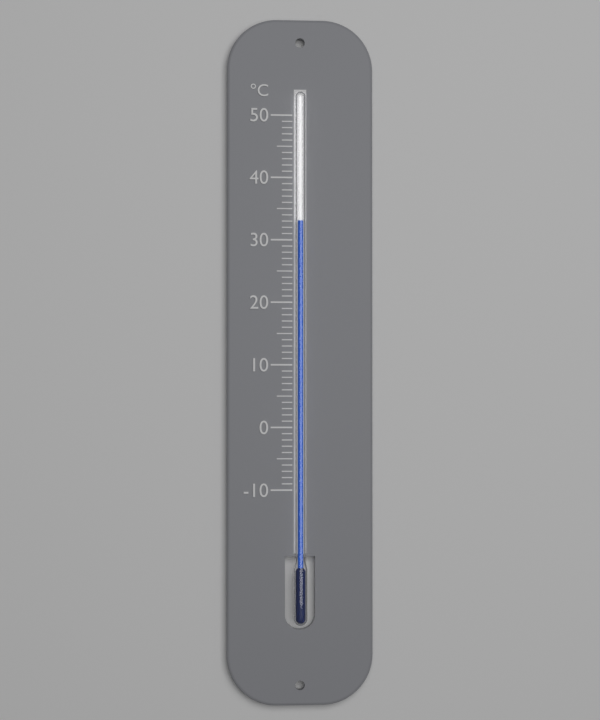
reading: 33 °C
